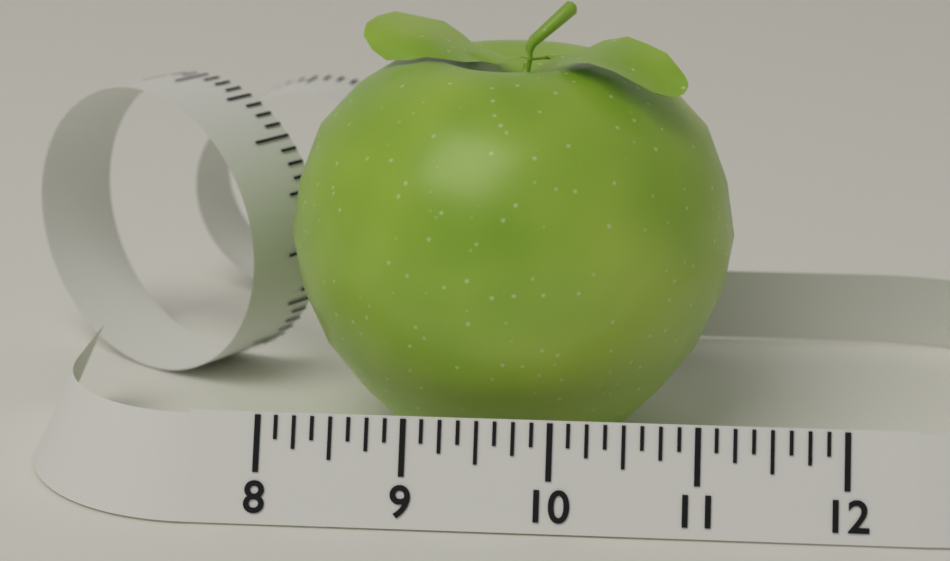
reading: 11.250 (no unit)
